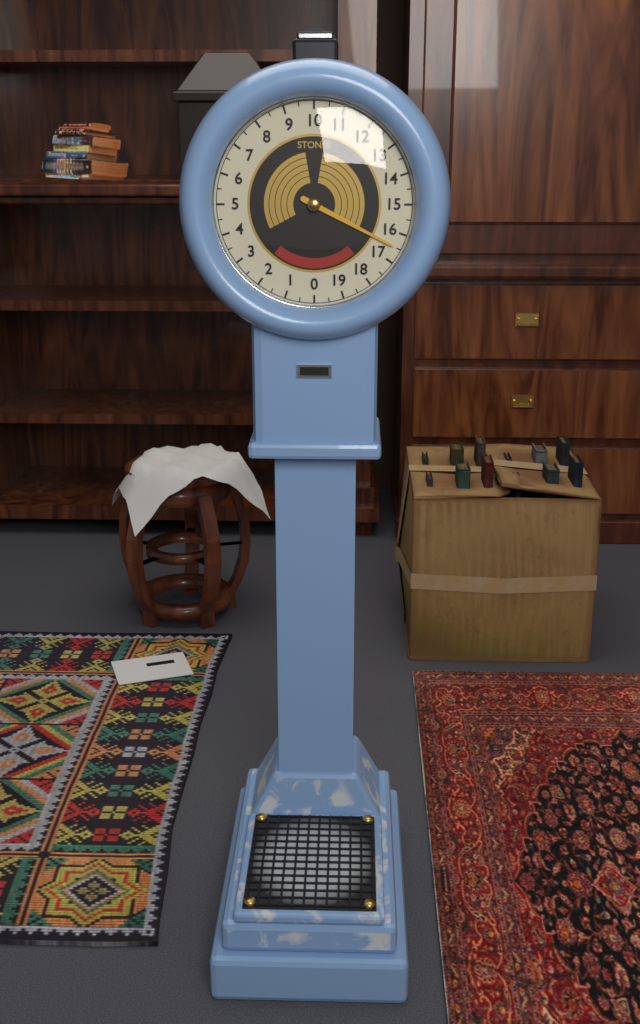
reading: 16.5 stones
